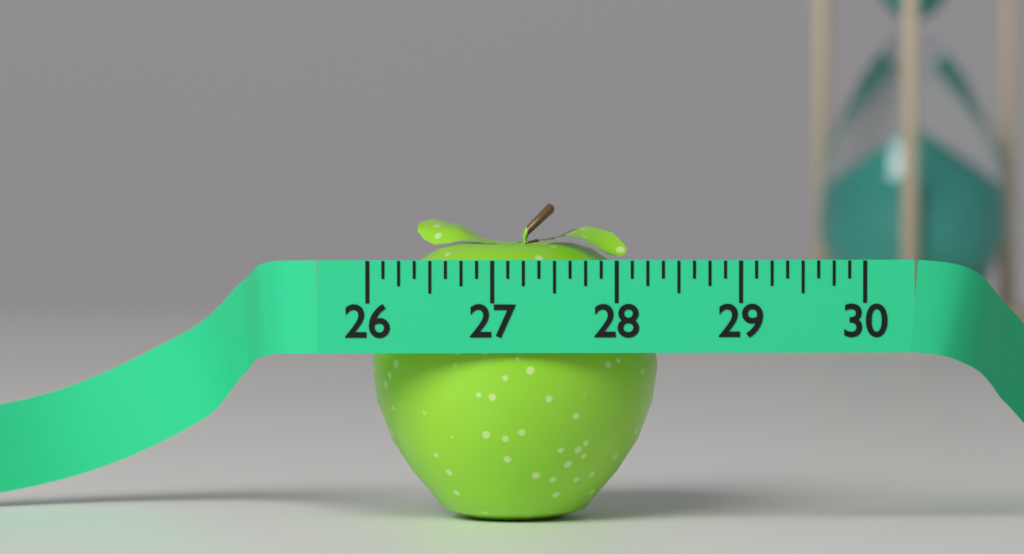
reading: 28.375 (no unit)
